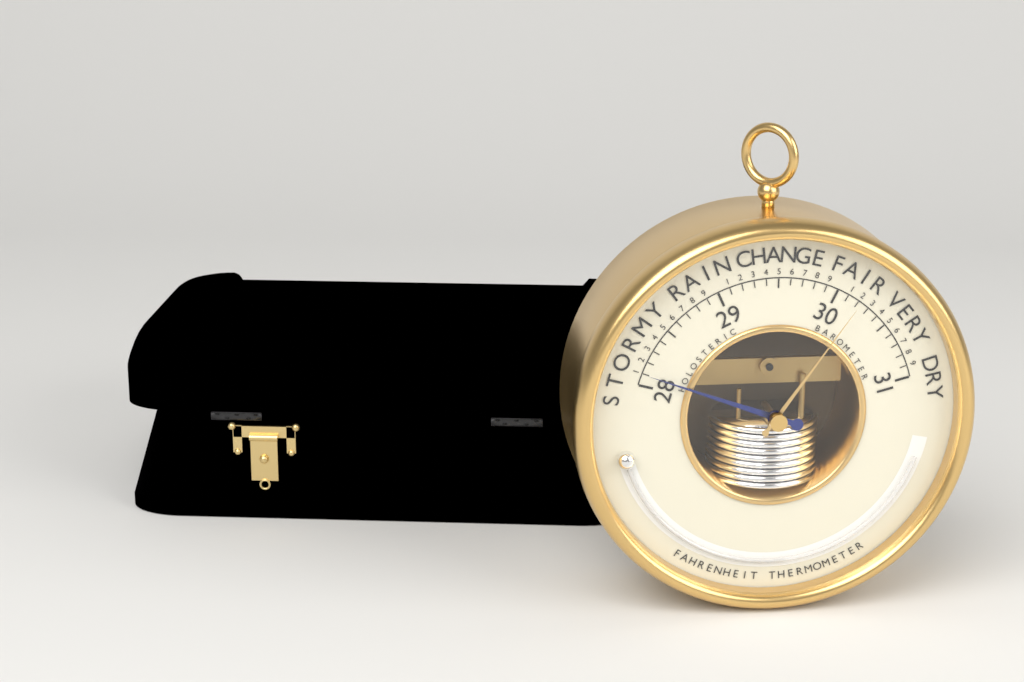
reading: 28.1 inHg
